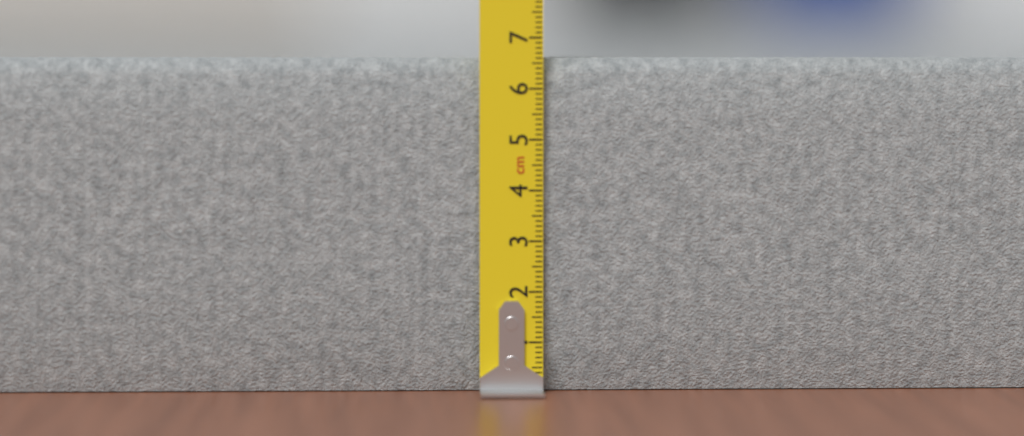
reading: 6.6 cm
